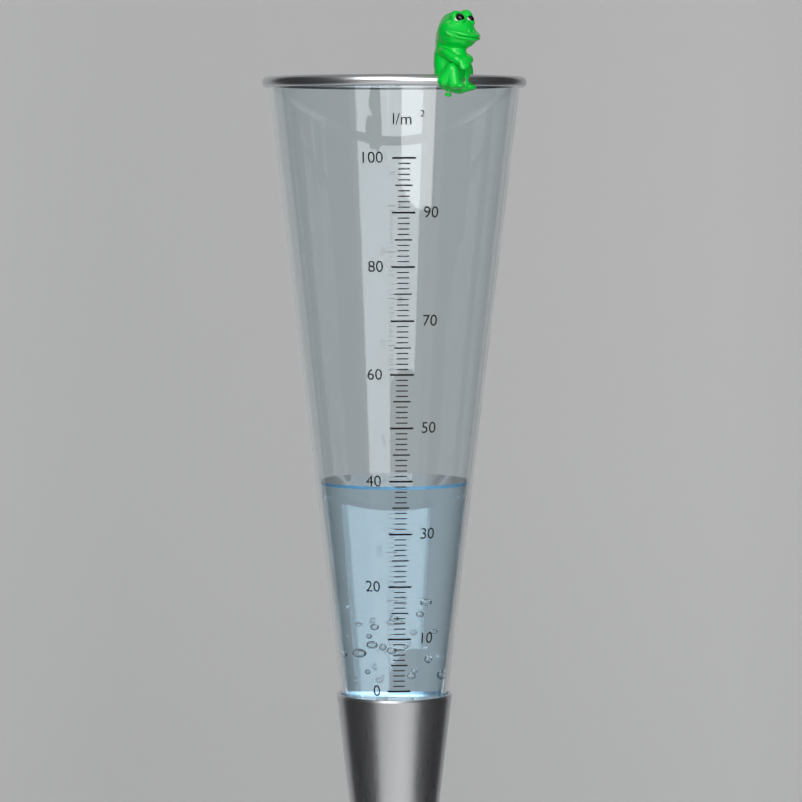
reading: 39 l/m²
